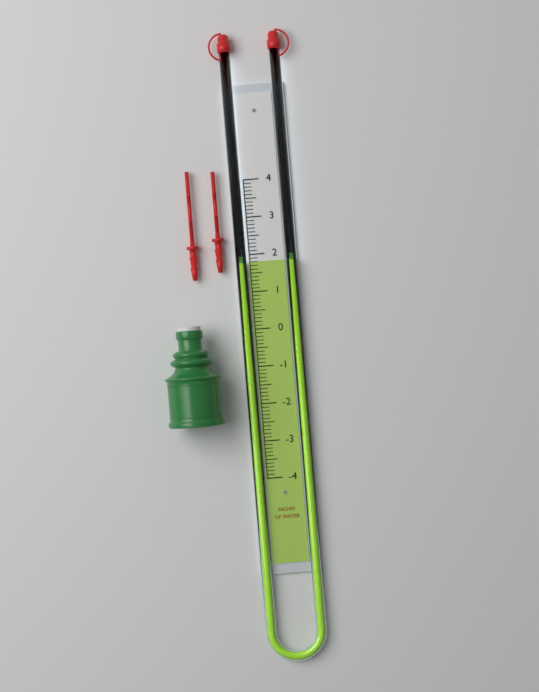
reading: 1.8 in
